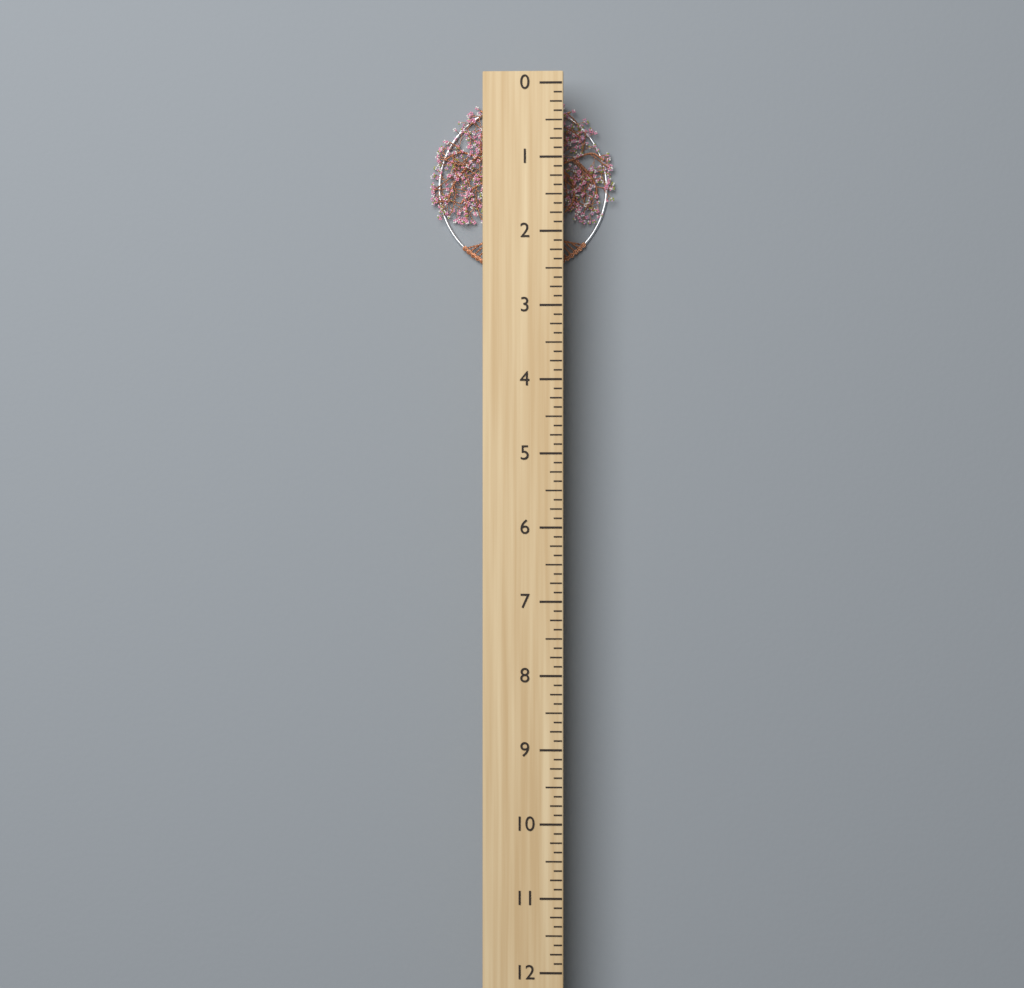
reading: 2.500 (no unit)
